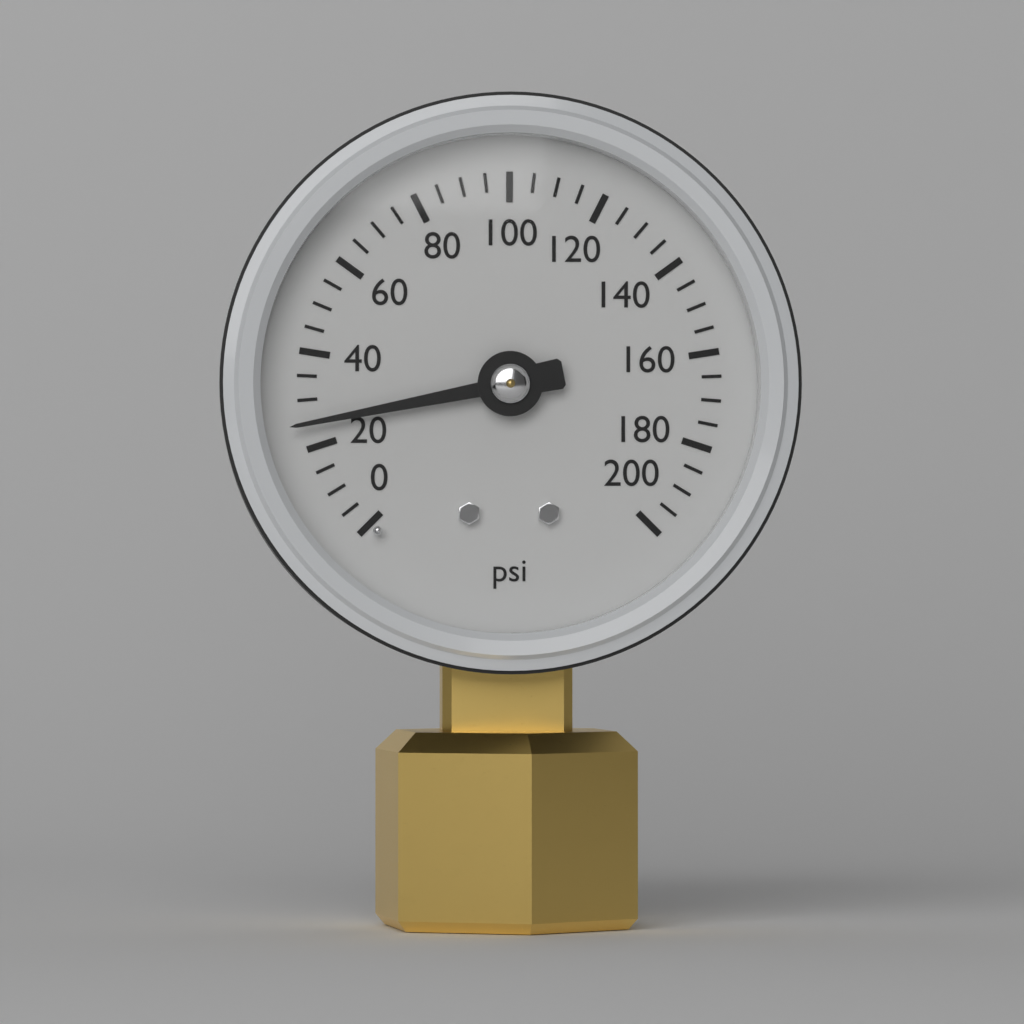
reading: 25 psi
